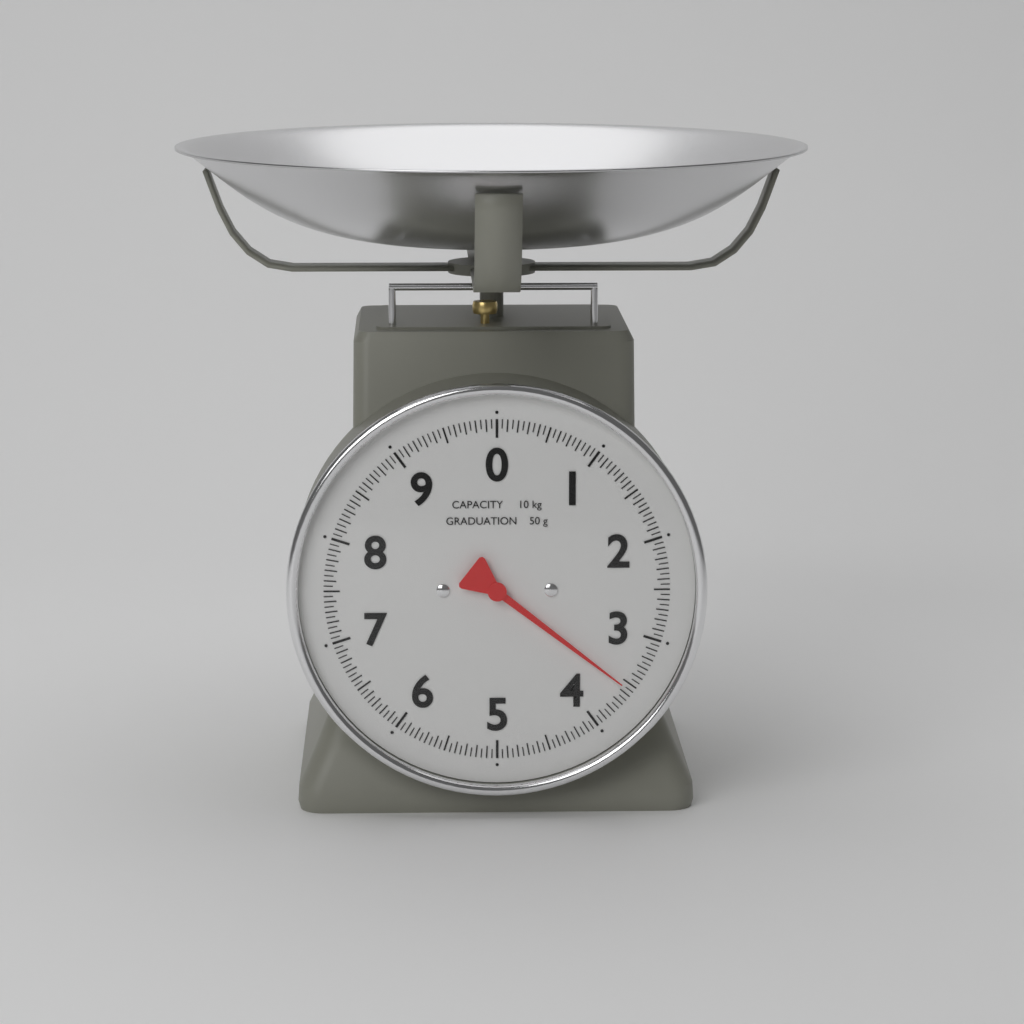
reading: 3.55 kg
